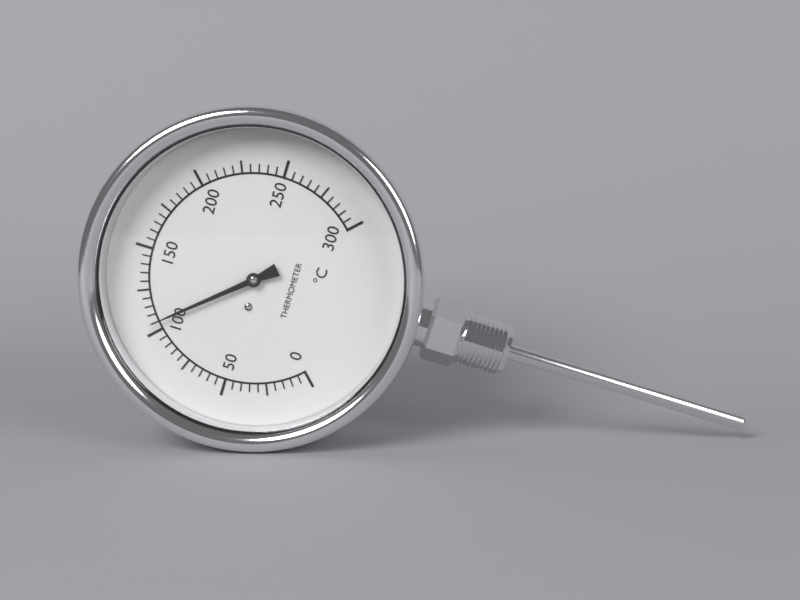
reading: 105 °C
